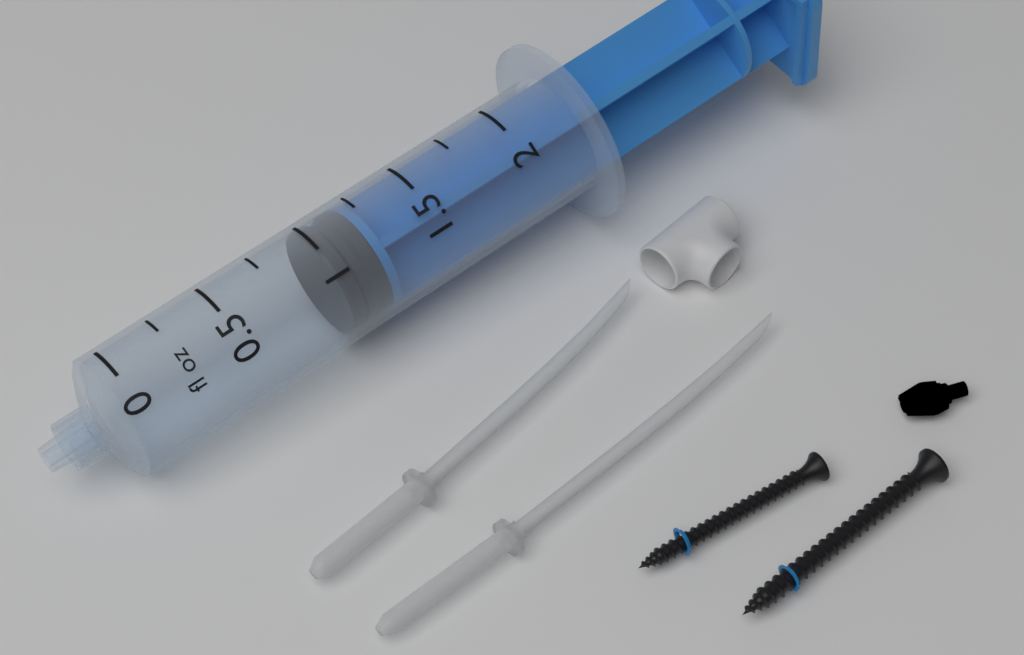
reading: 1.00 fl oz
